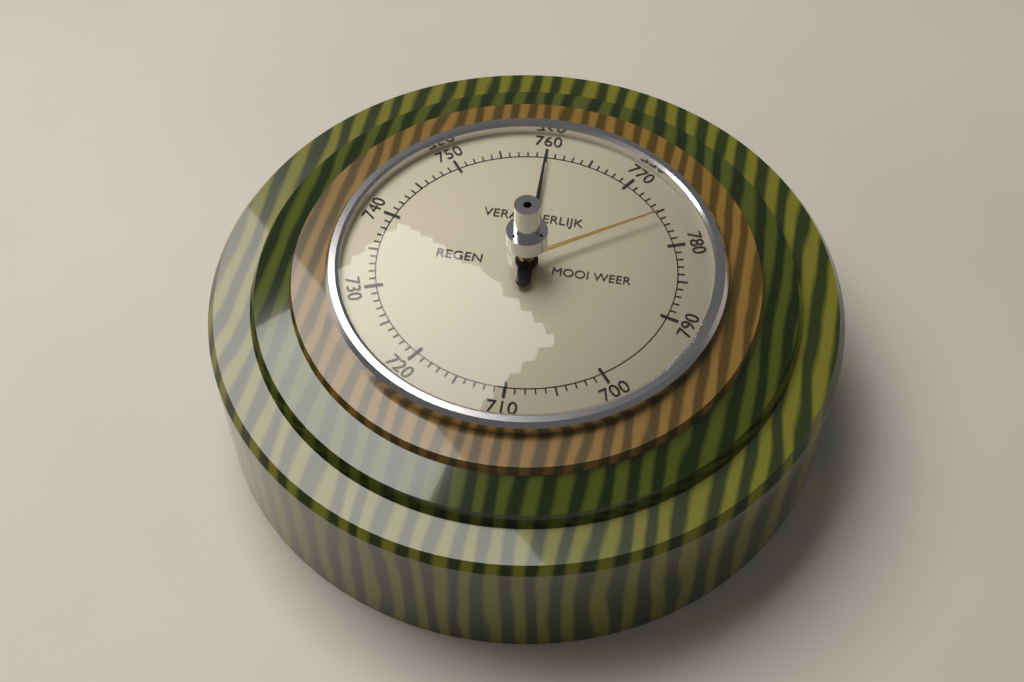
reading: 760 (no unit)
